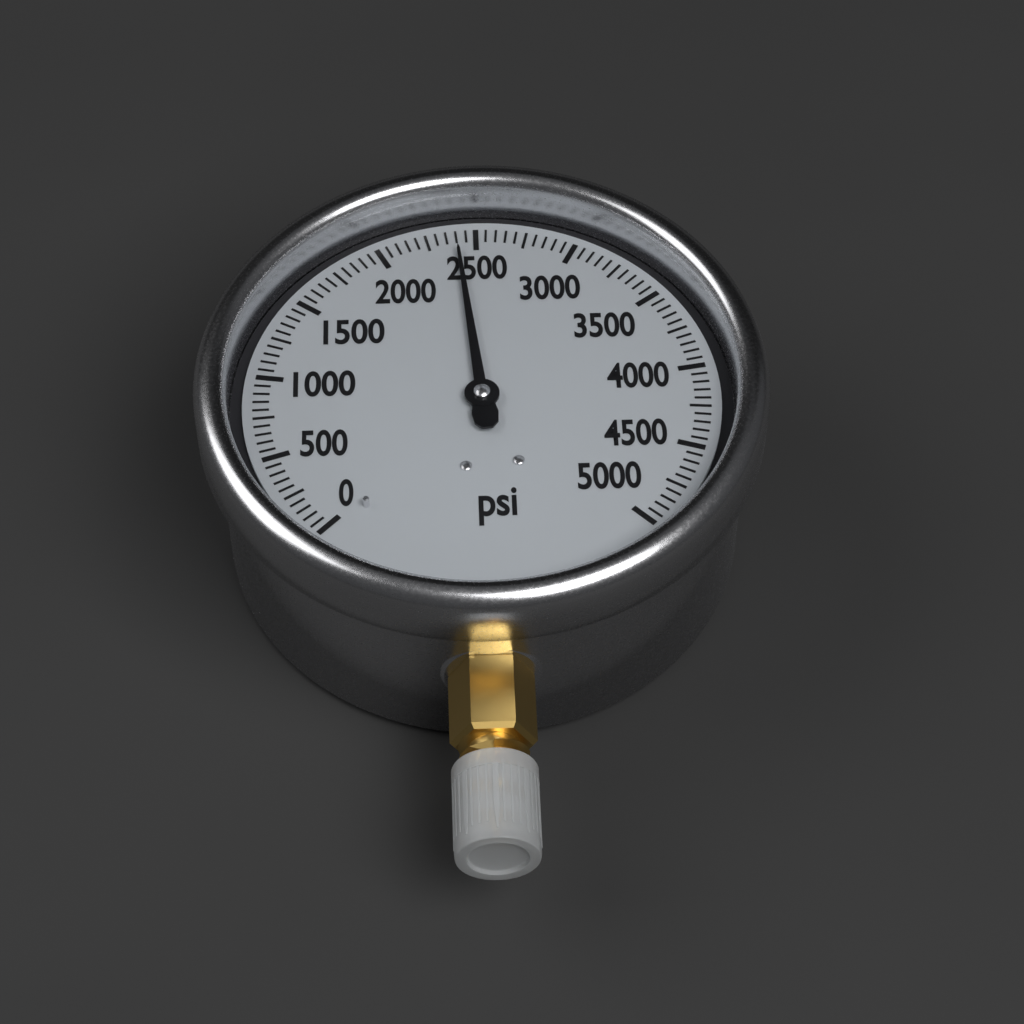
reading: 2400 psi
